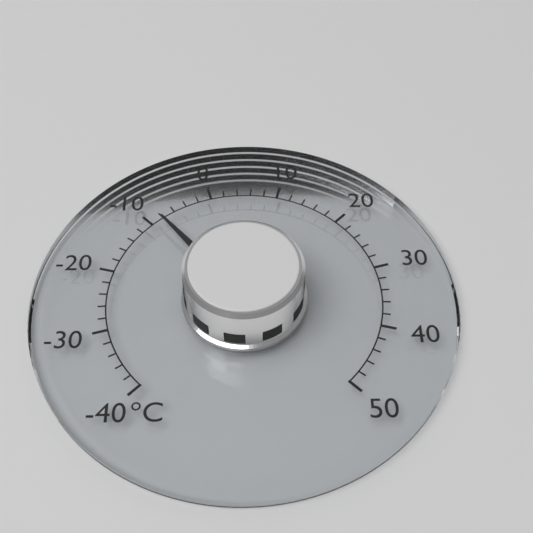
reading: -8 °C
